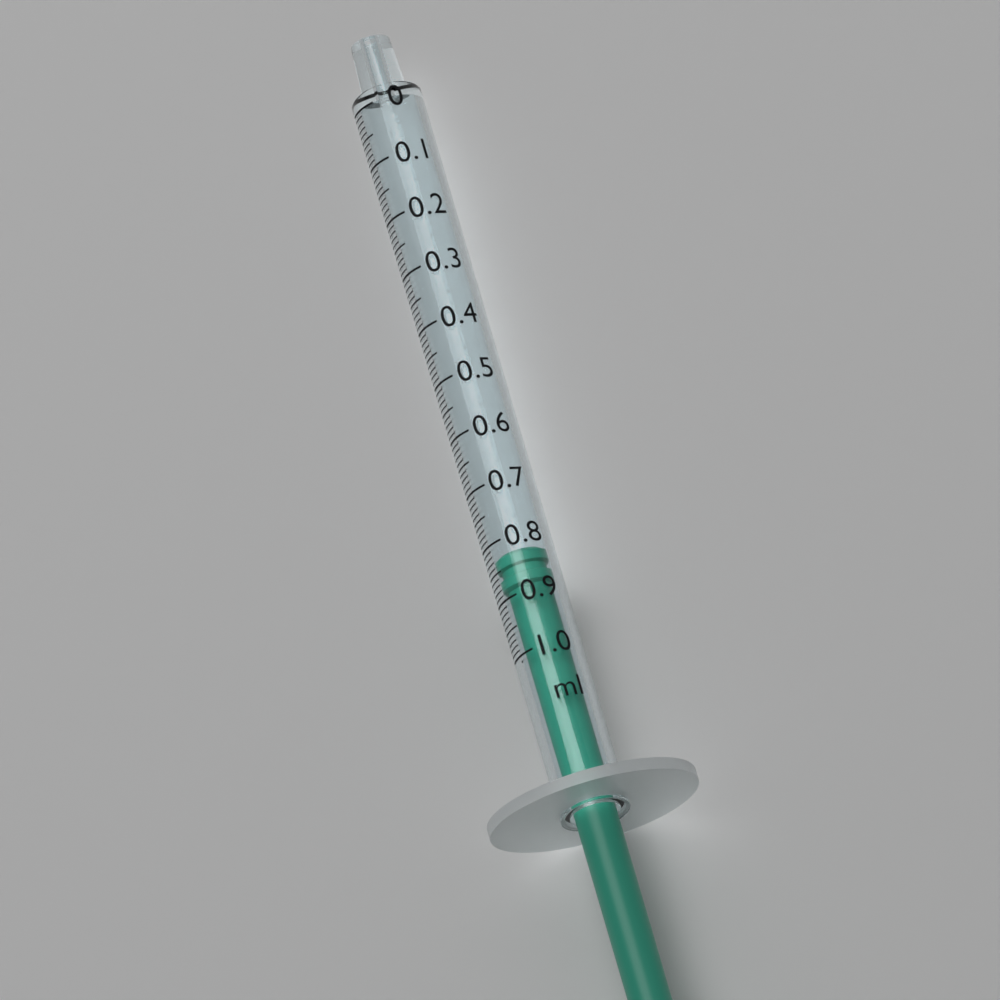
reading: 0.82 ml
